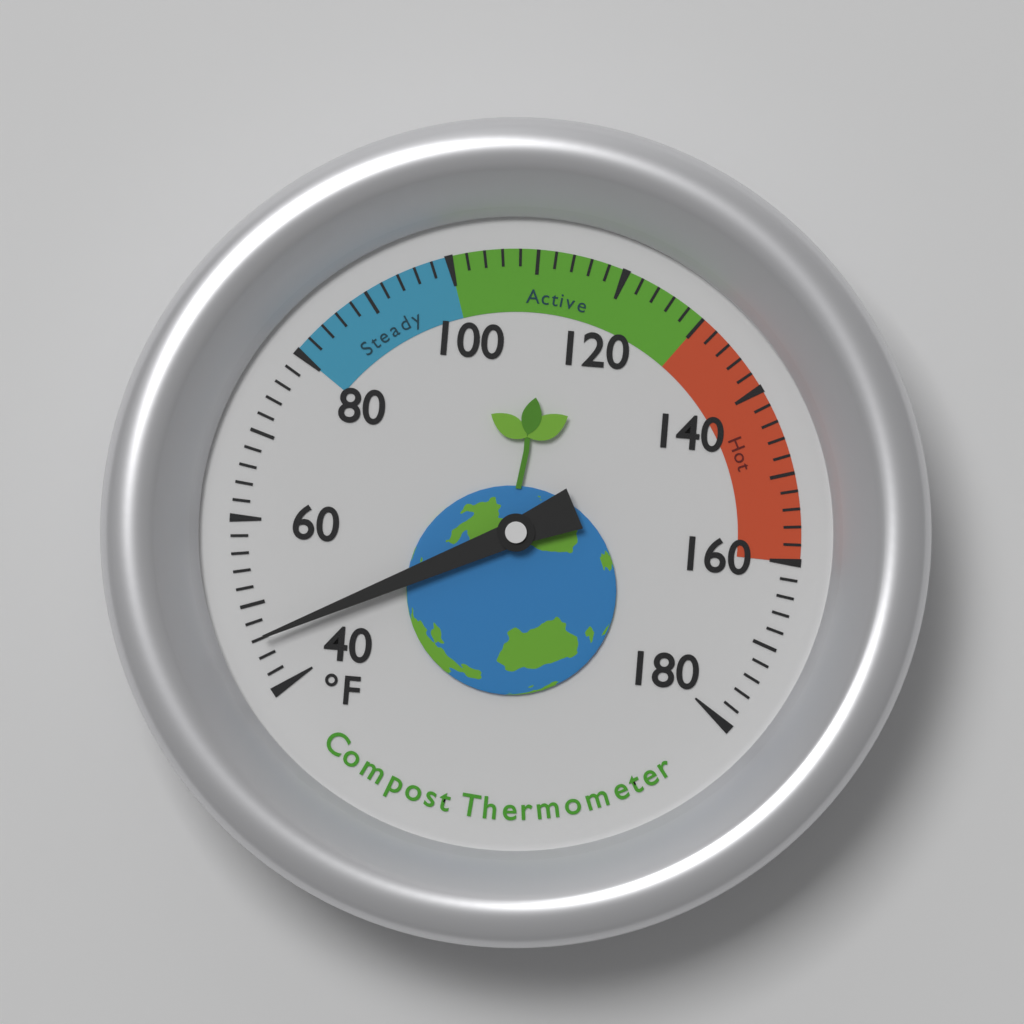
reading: 46 °F
